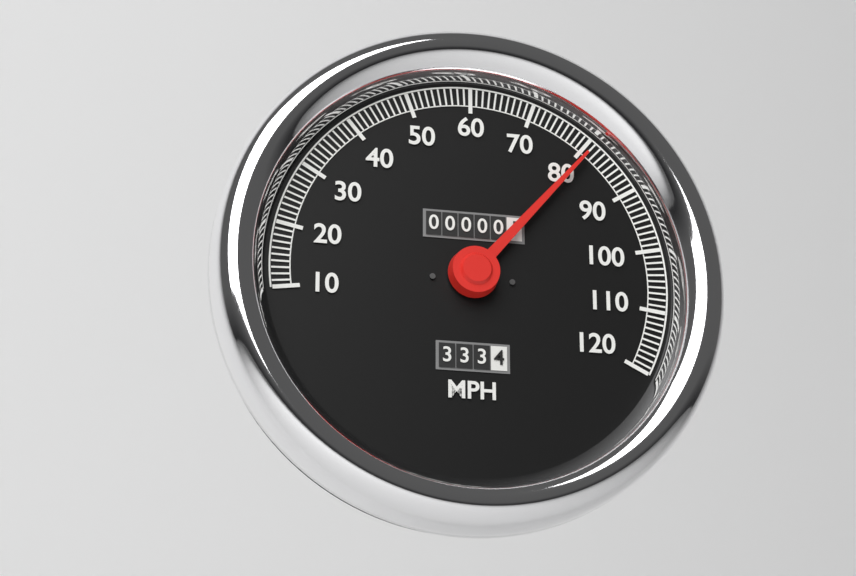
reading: 81 MPH
